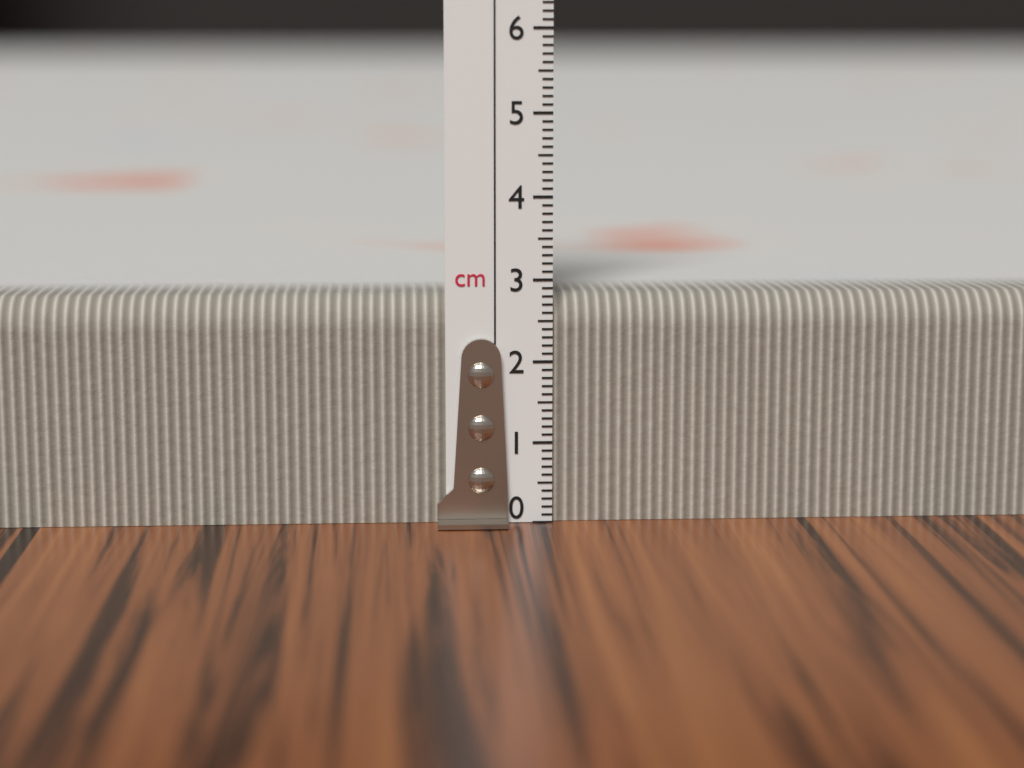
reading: 2.8 cm
